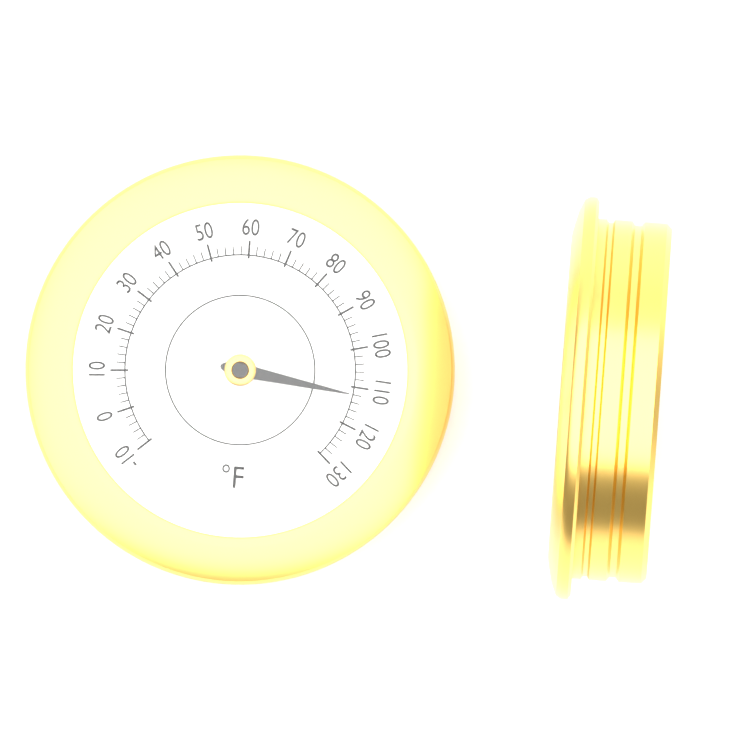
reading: 112 °F
